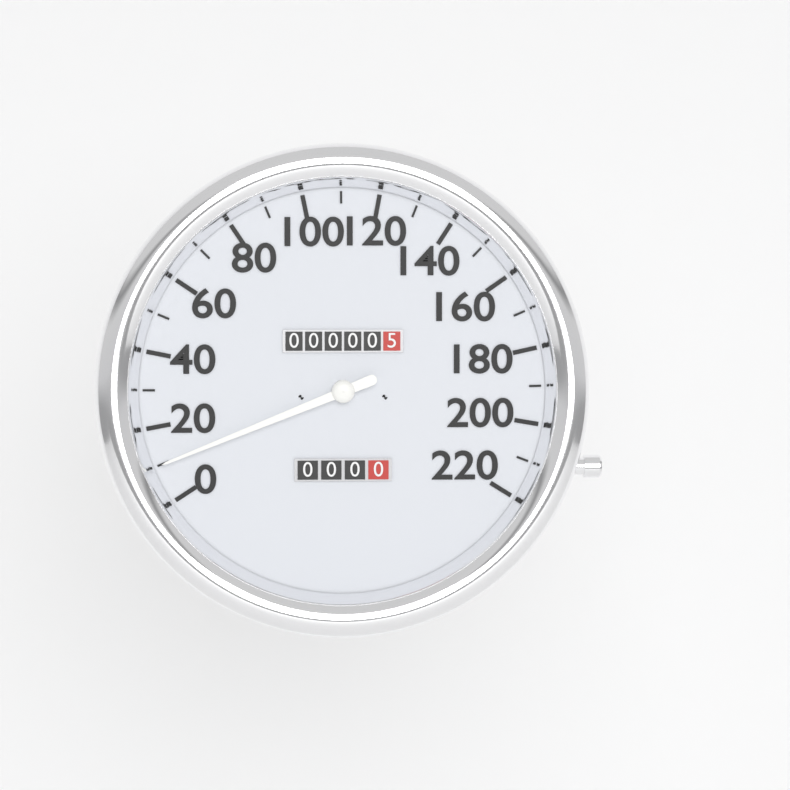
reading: 10 (no unit)
